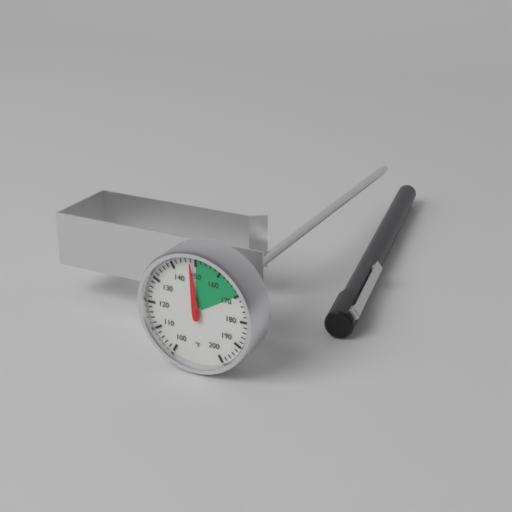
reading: 148 °F
